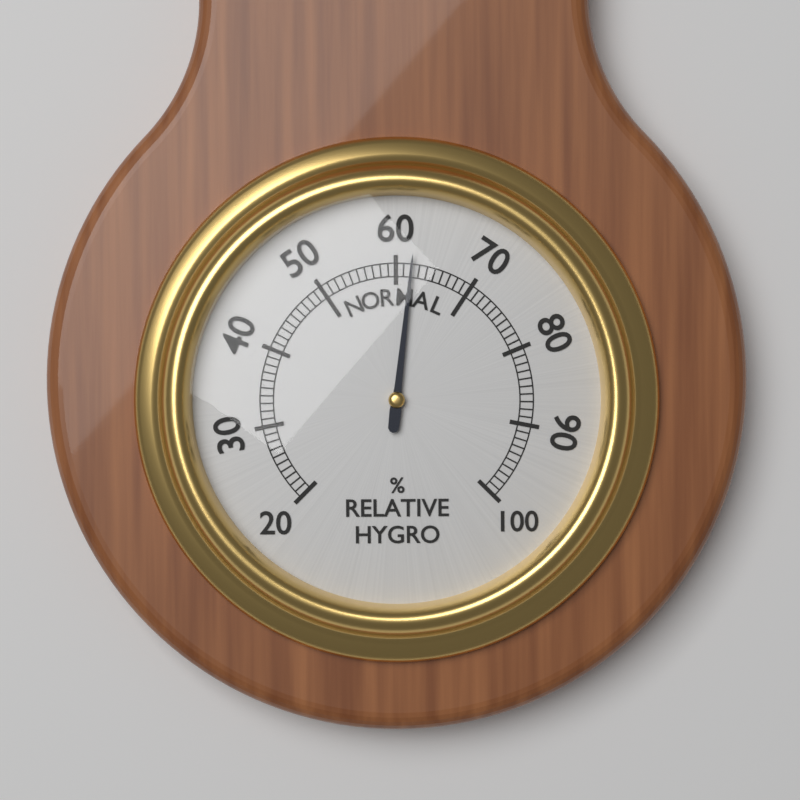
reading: 62 %
